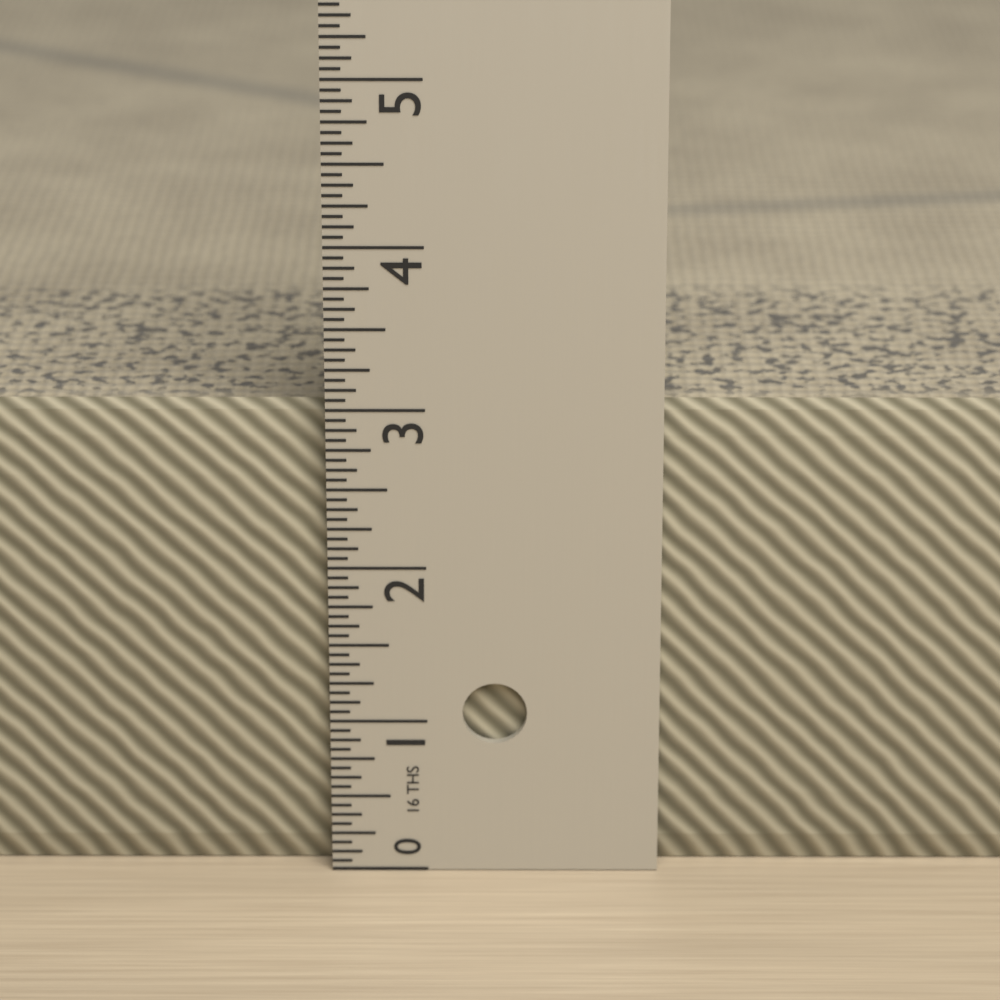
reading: 3.0000 in
